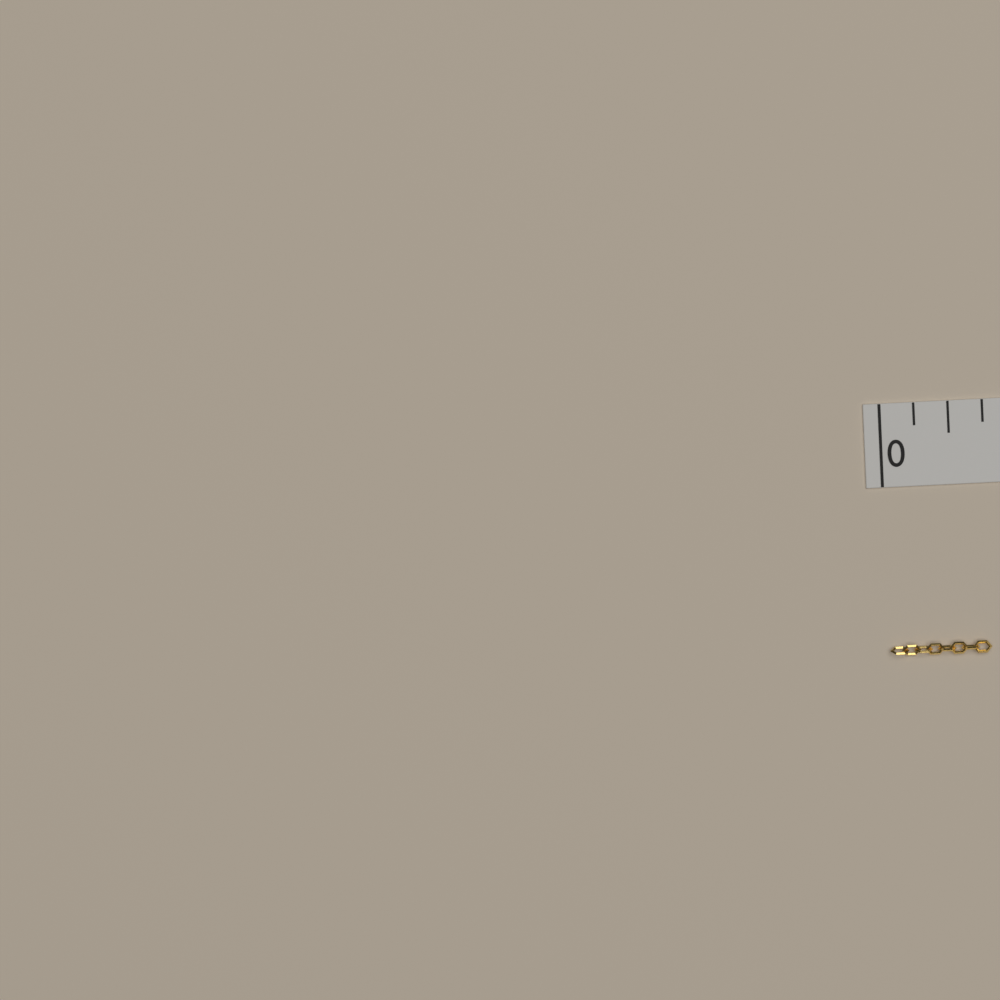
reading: 0.375 in
